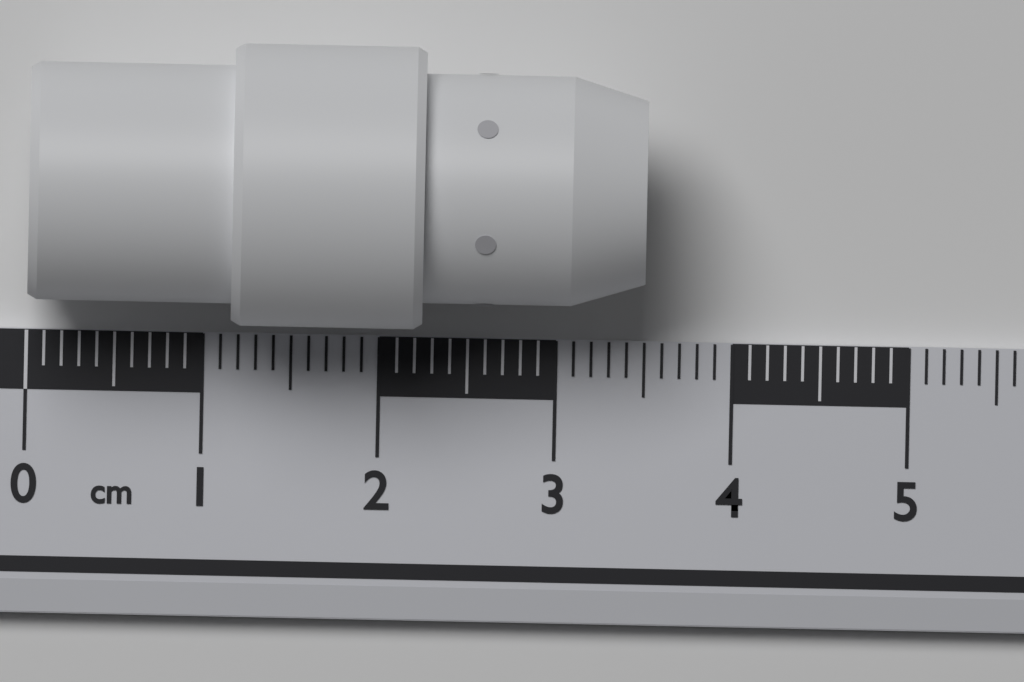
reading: 3.5 cm
